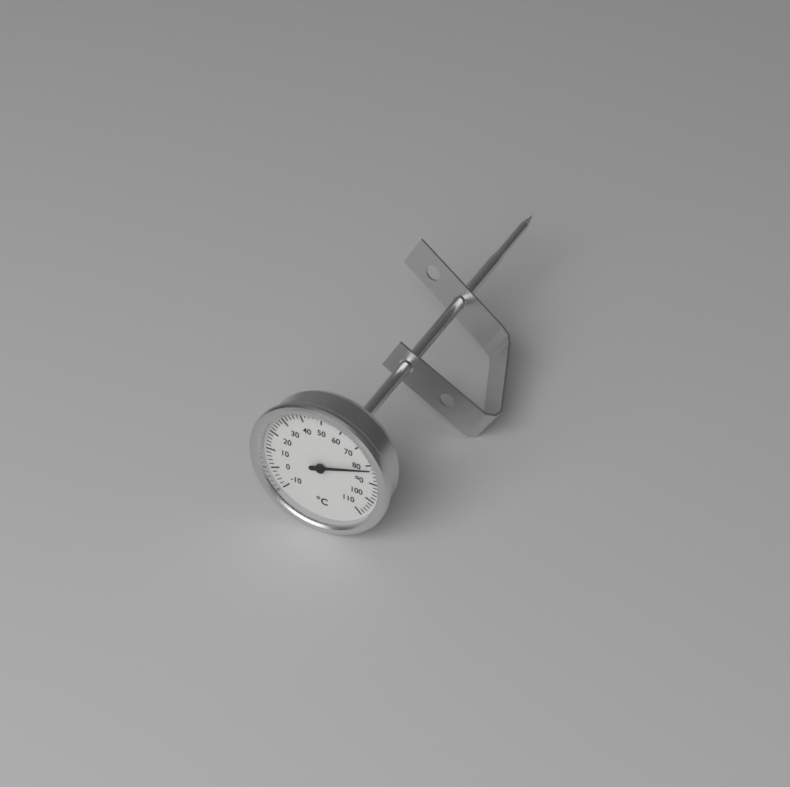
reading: 82 °C
